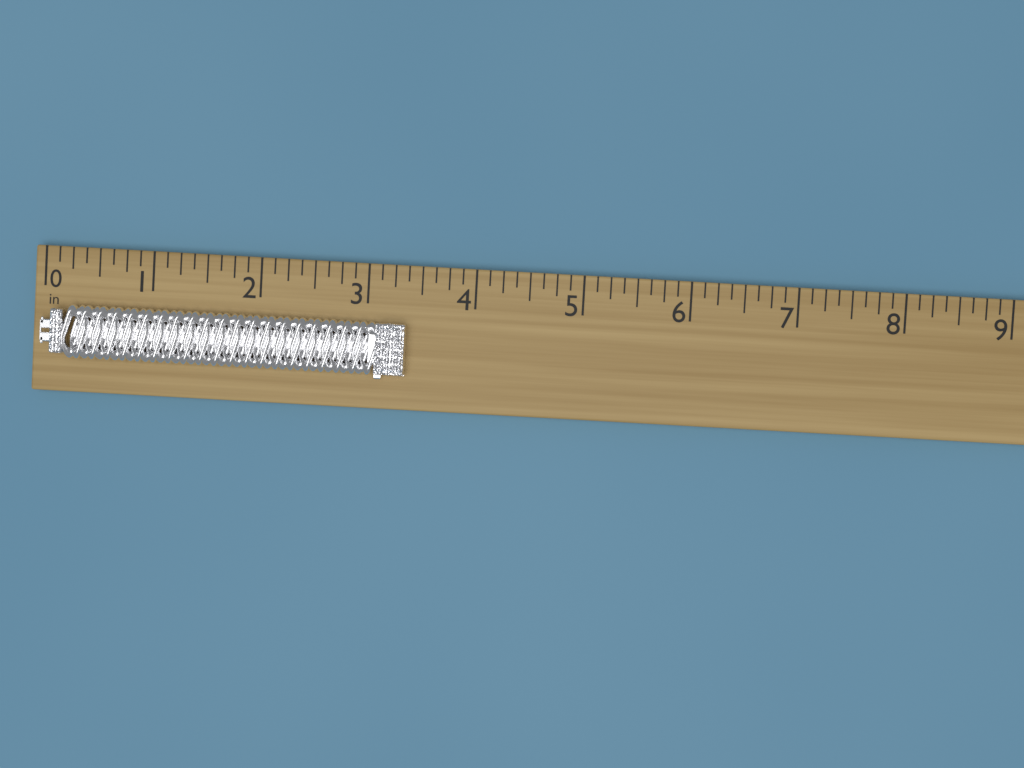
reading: 3.375 in
